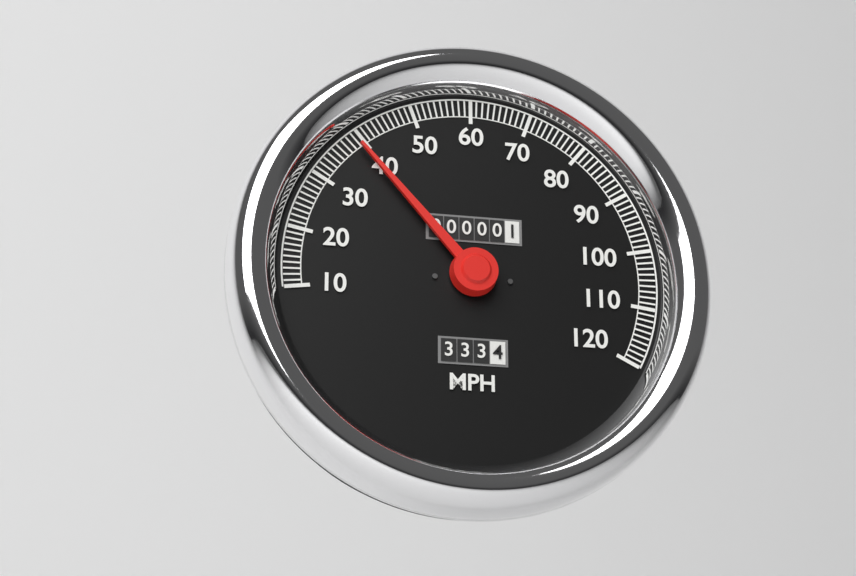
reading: 39 MPH
